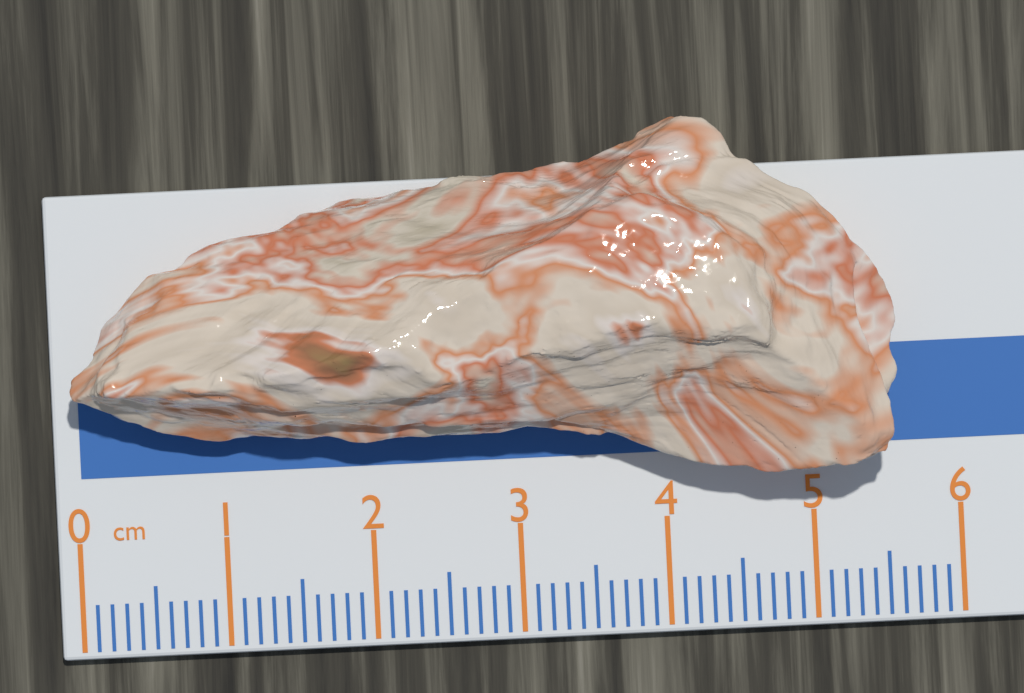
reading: 5.6 cm
